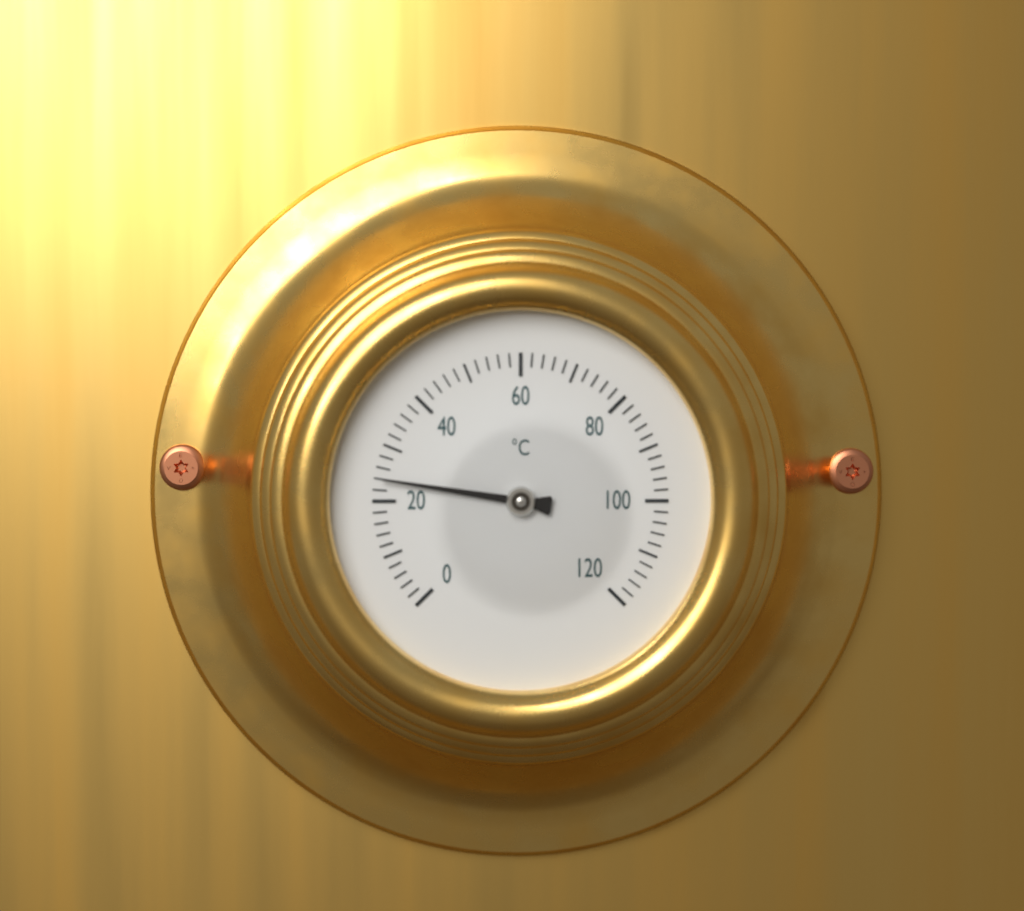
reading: 24 °C
